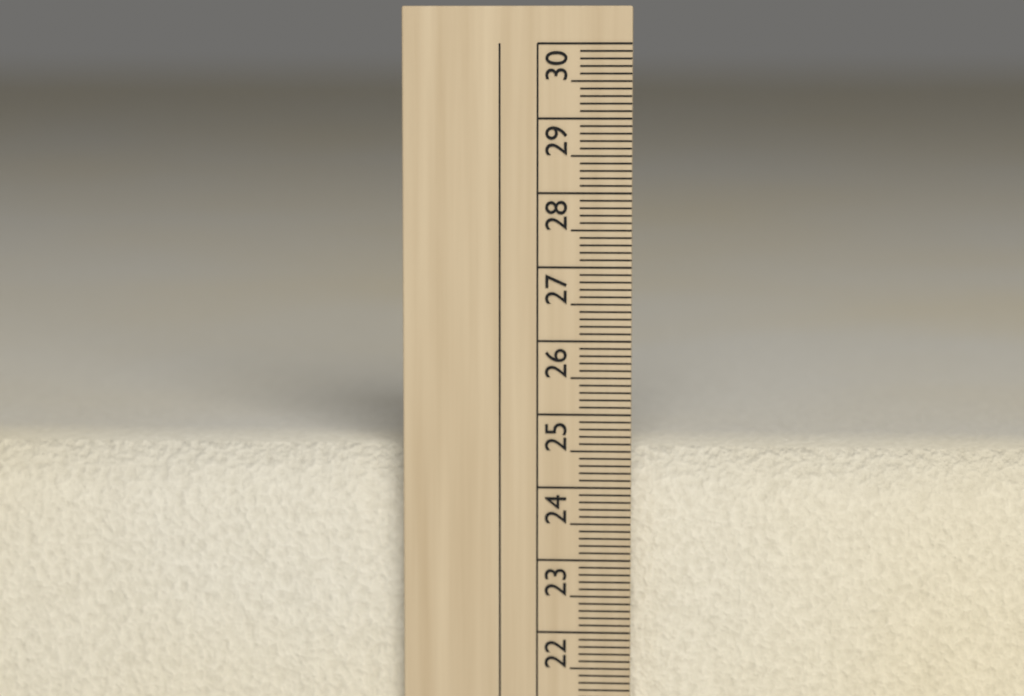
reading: 24.5 cm
